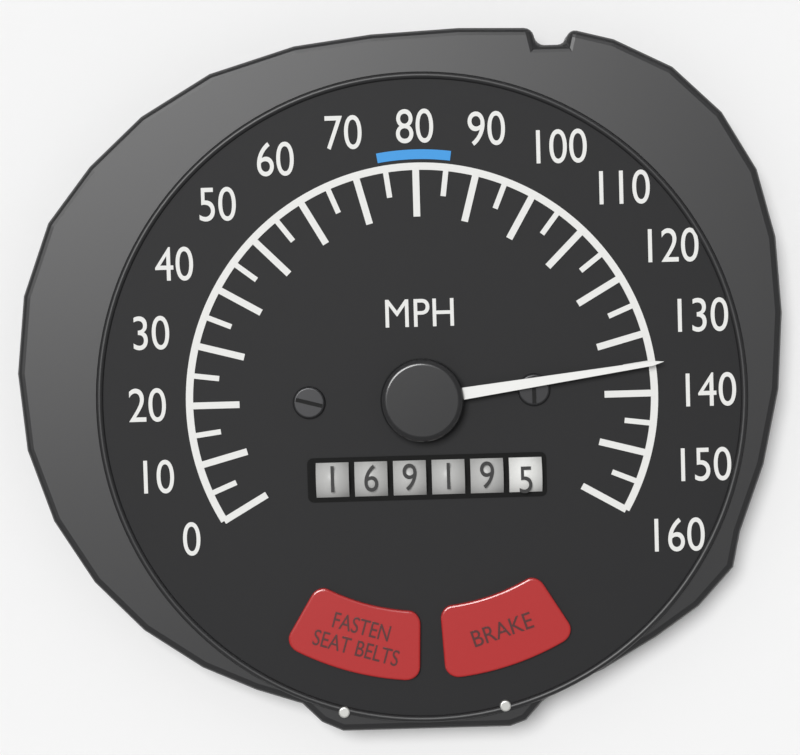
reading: 135 MPH
